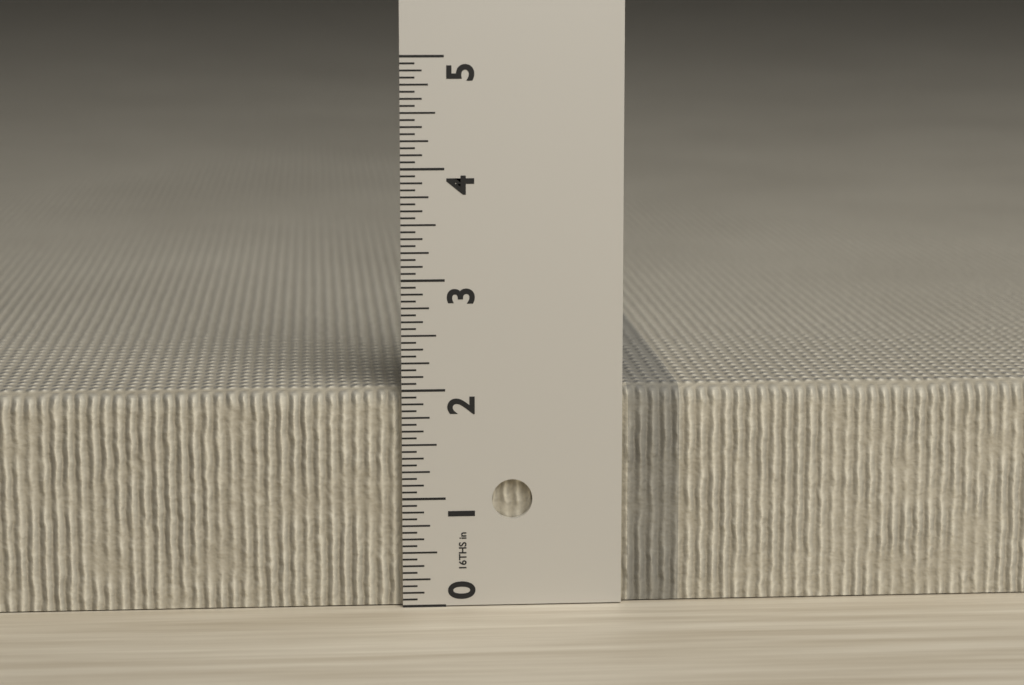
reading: 2.0000 in
